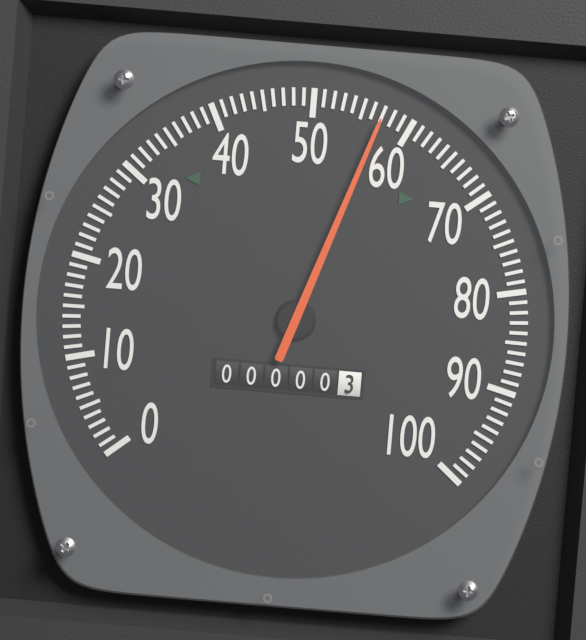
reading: 57 (no unit)
